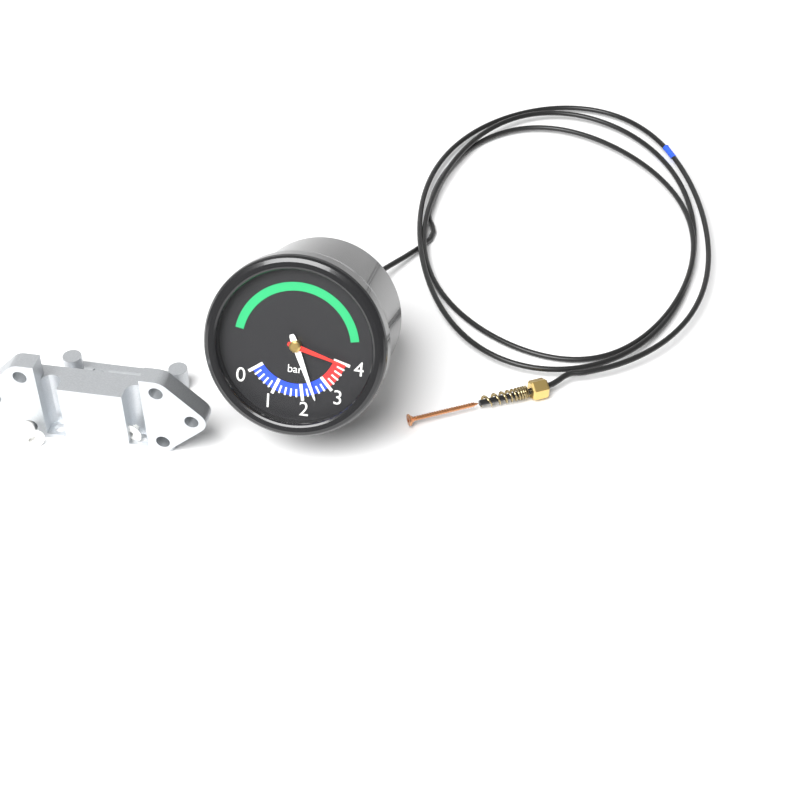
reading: 2.4 bar
